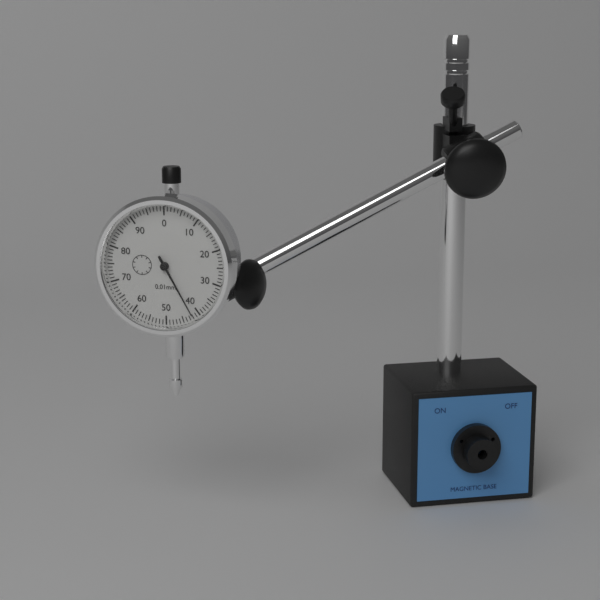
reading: 0.42 mm
